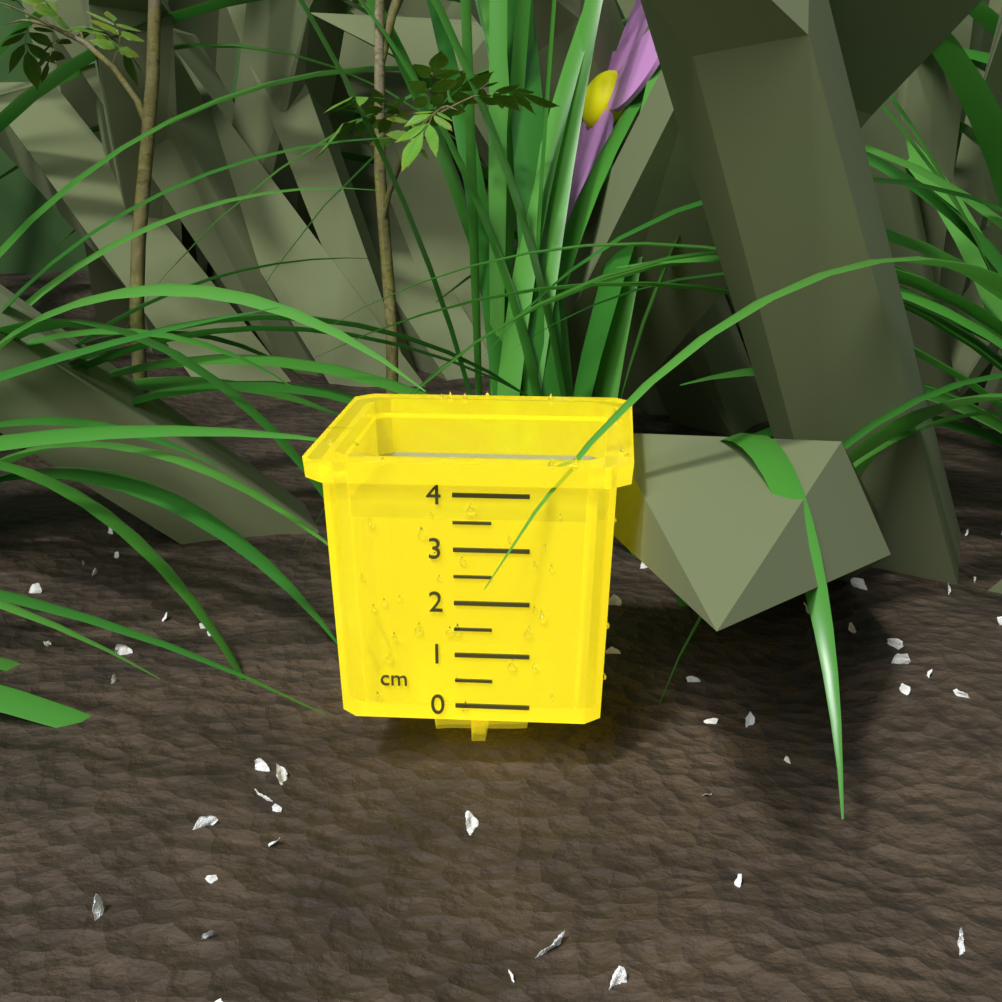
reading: 3.5 cm
